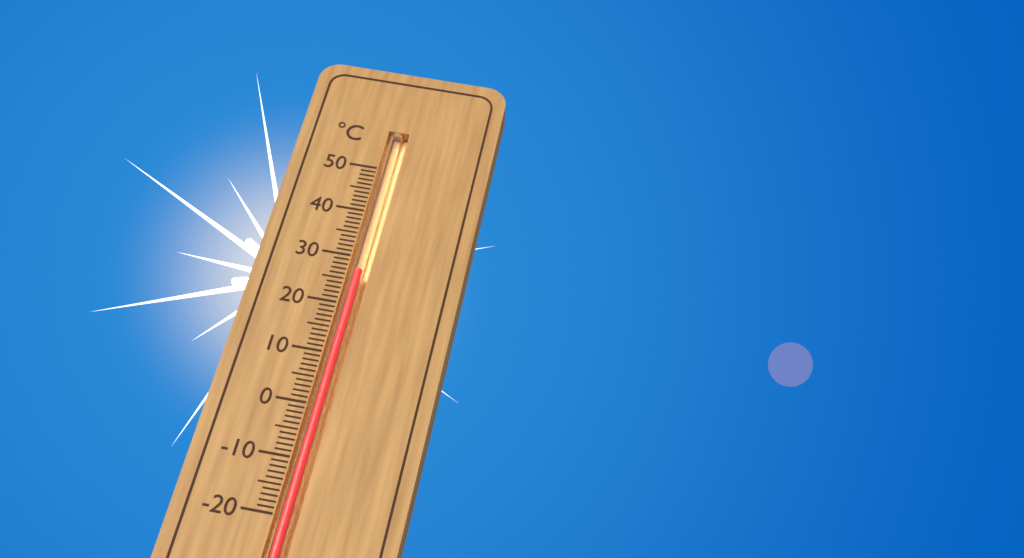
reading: 27 °C
